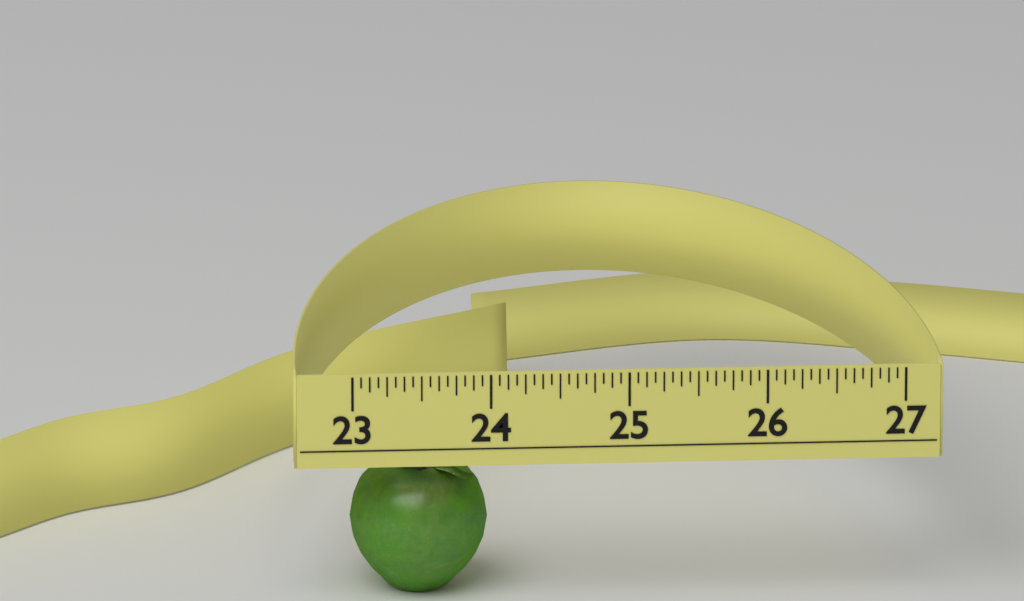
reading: 24.0000 (no unit)
